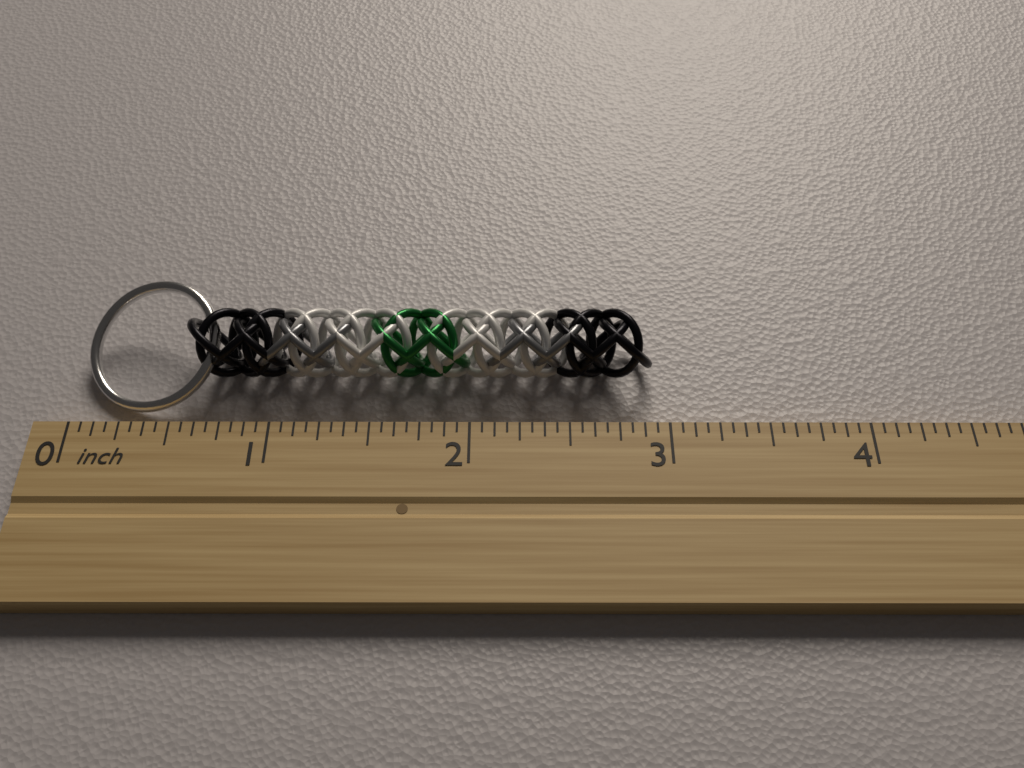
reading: 2.9375 inch
